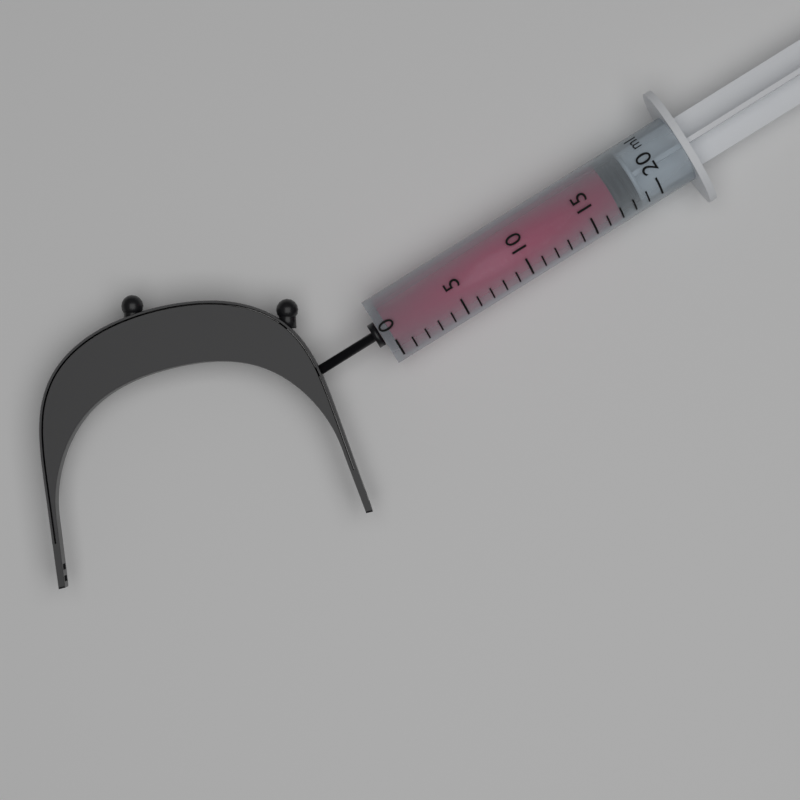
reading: 17 ml
